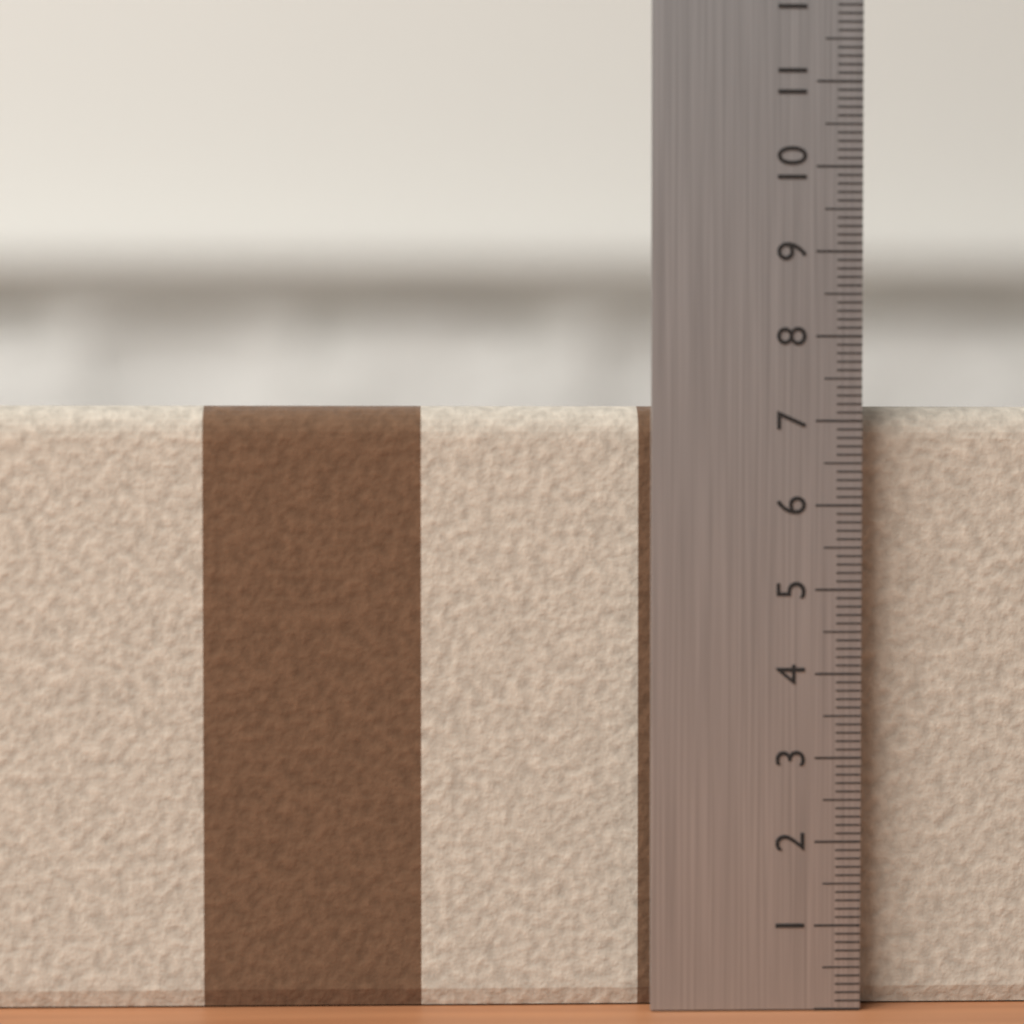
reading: 7.2 (no unit)
